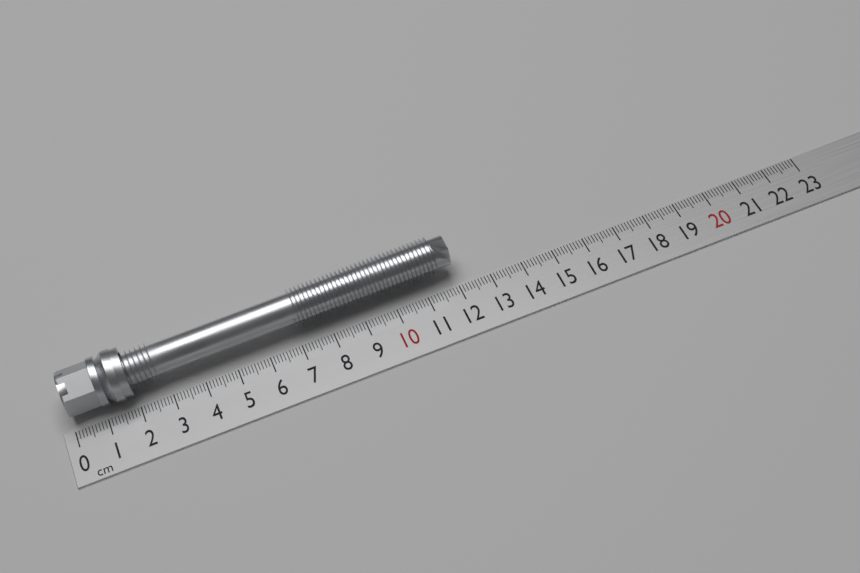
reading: 12.1 cm
